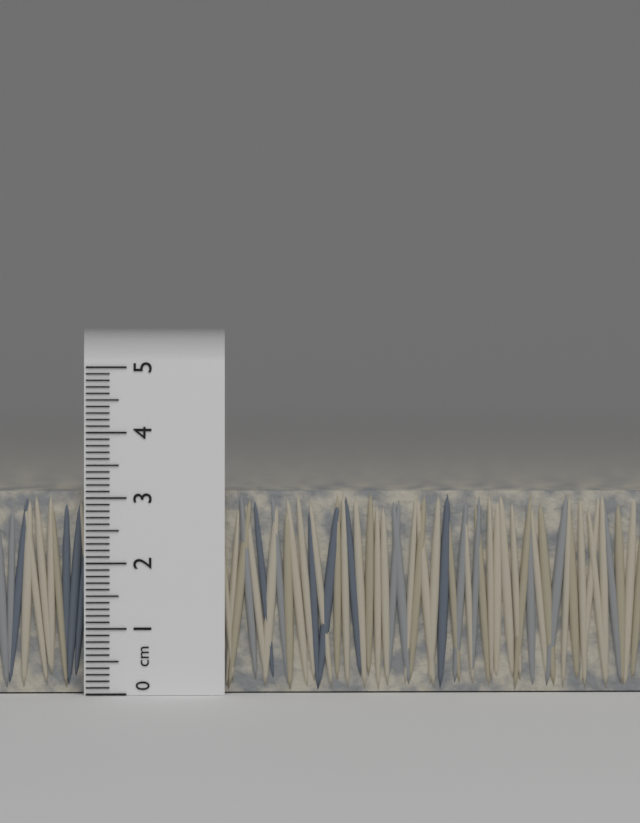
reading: 3.1 cm
